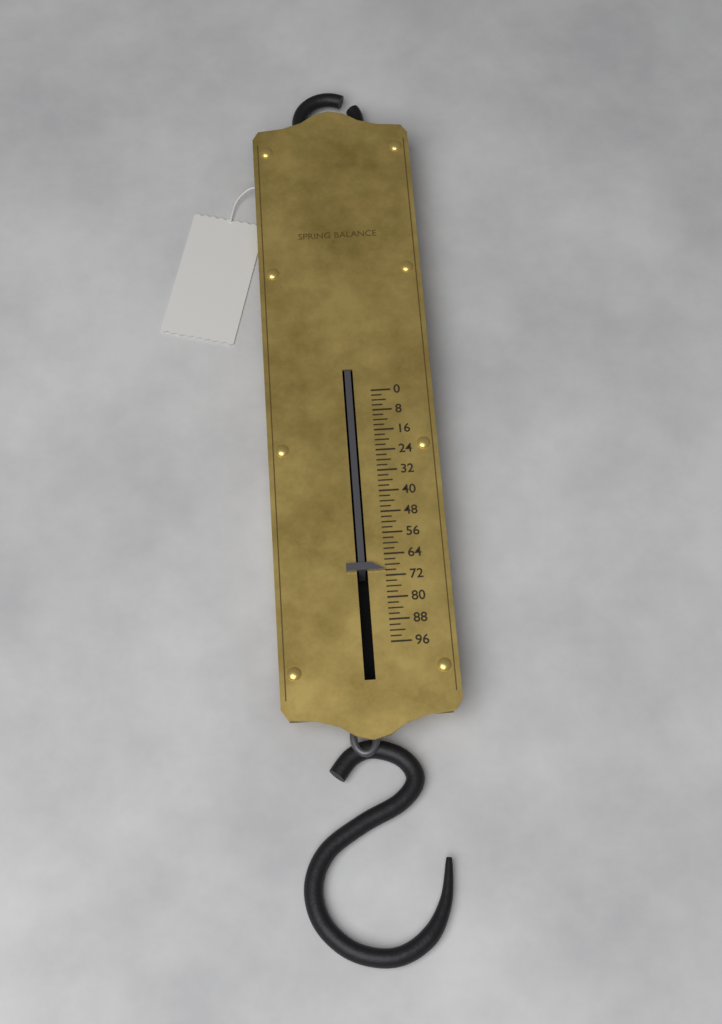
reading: 70 (no unit)
